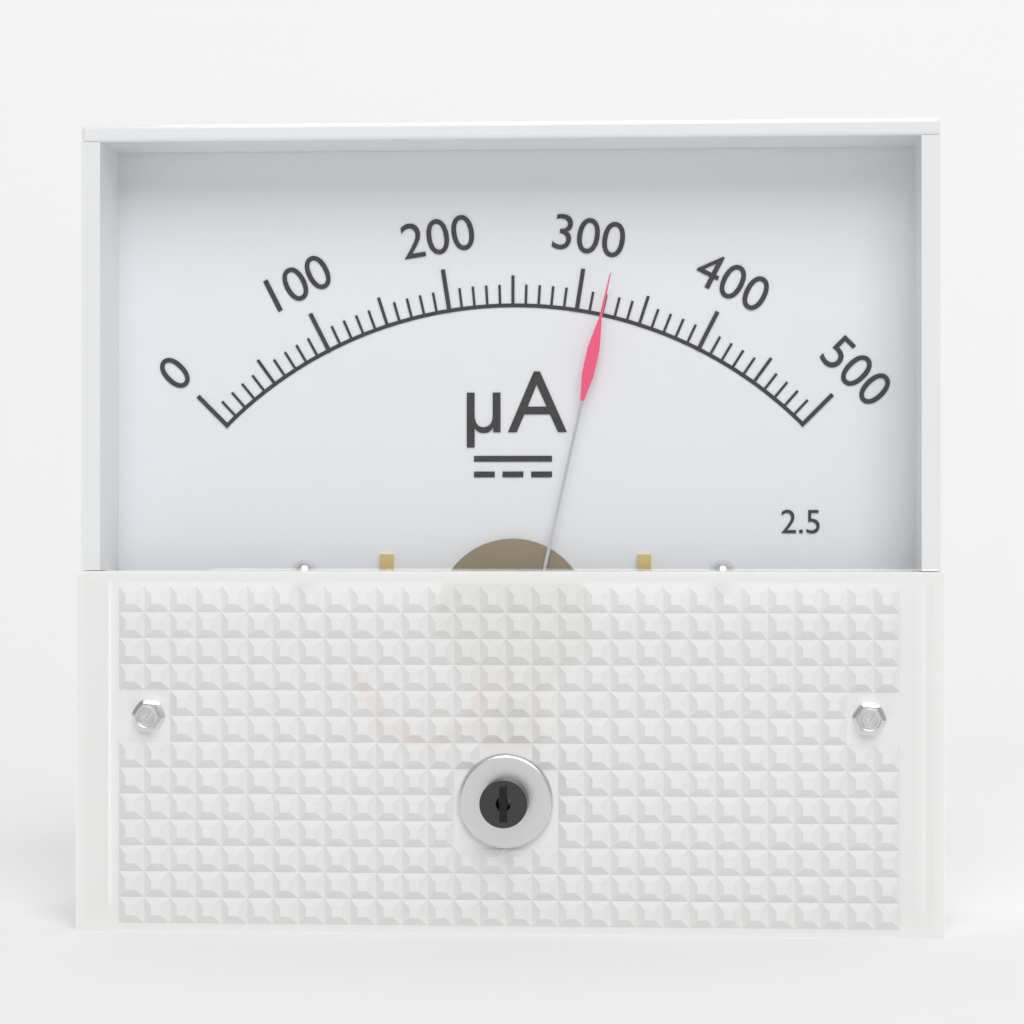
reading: 320 µA
